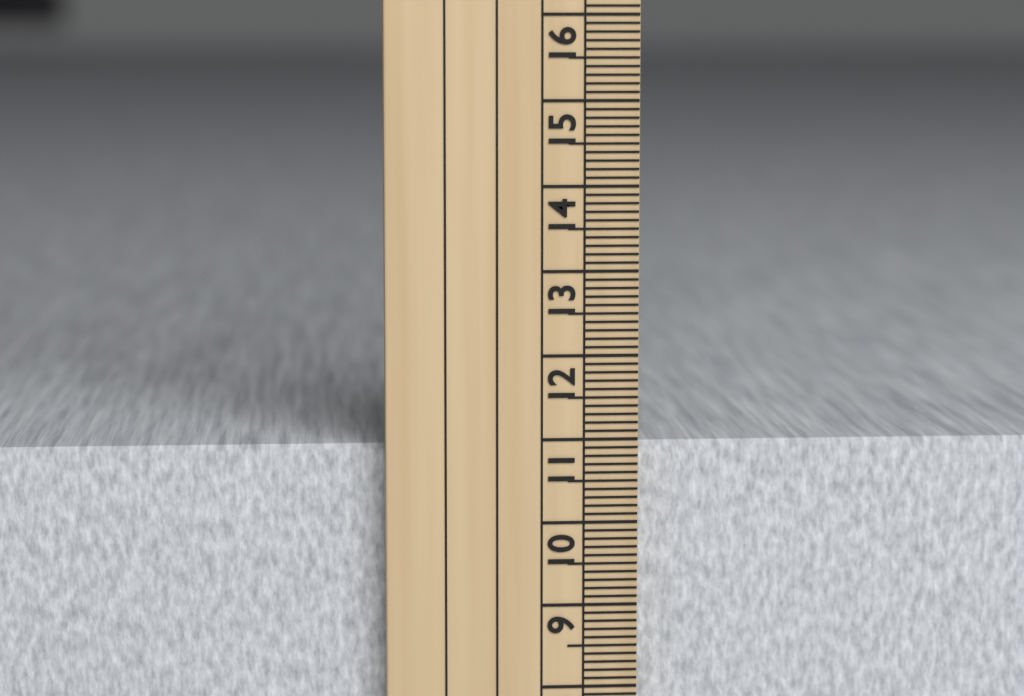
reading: 10.9 cm
